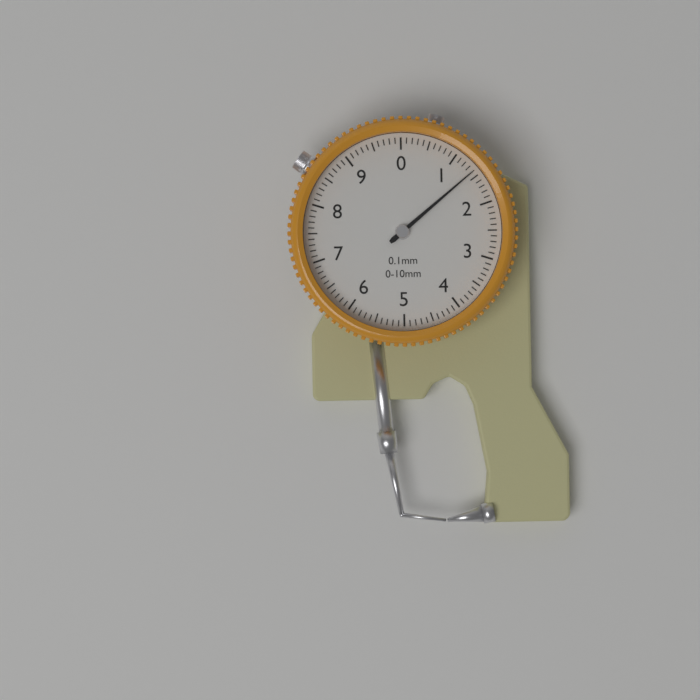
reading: 1.4 mm
